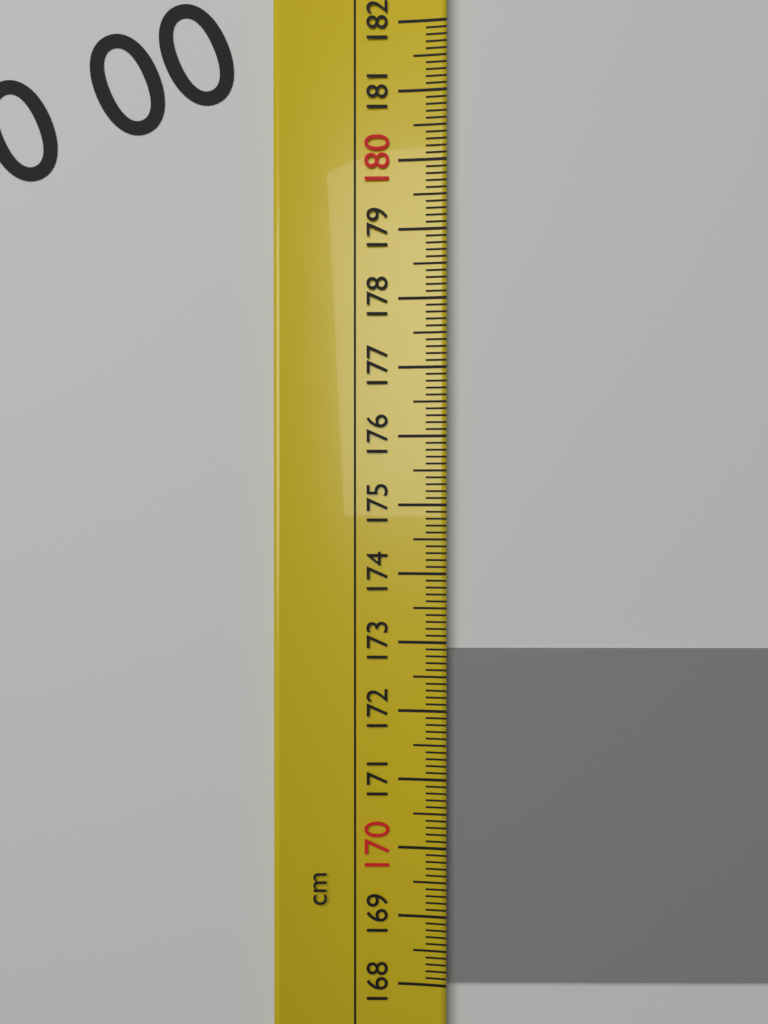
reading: 172.9 cm
